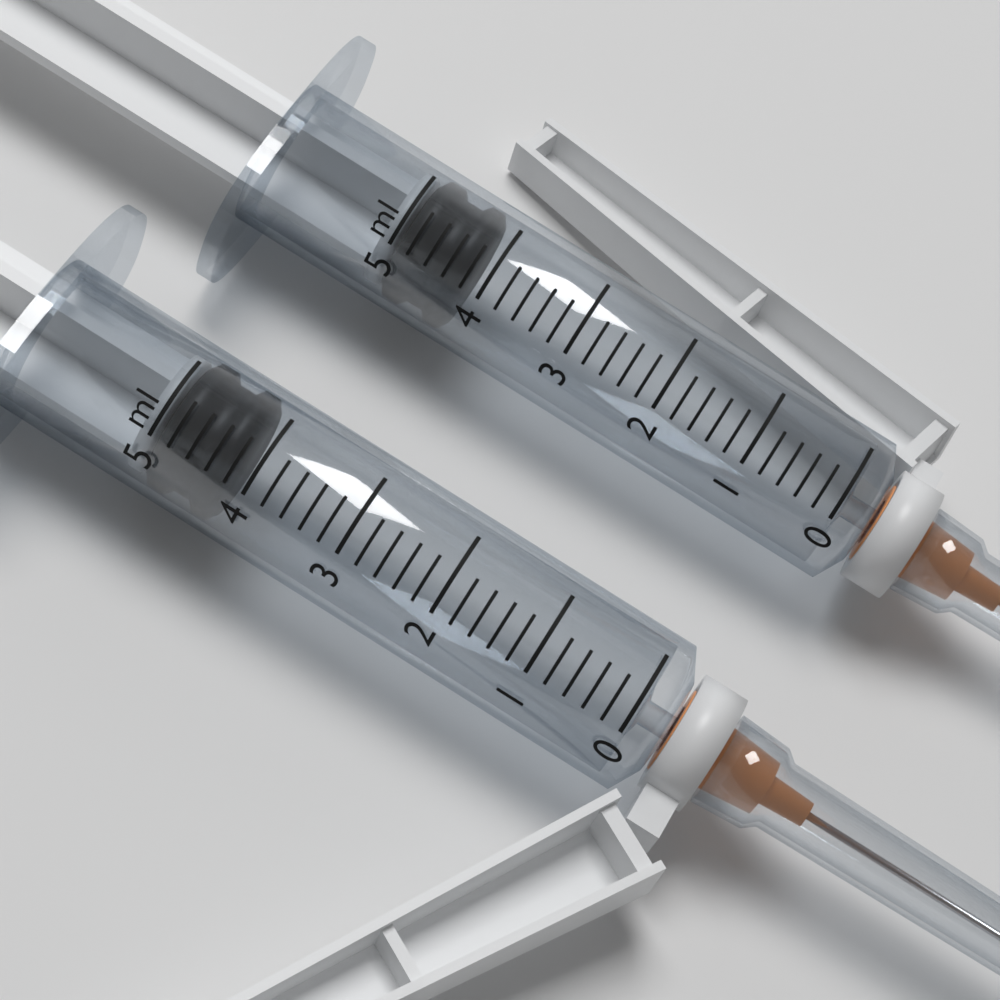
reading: 4.2 ml
